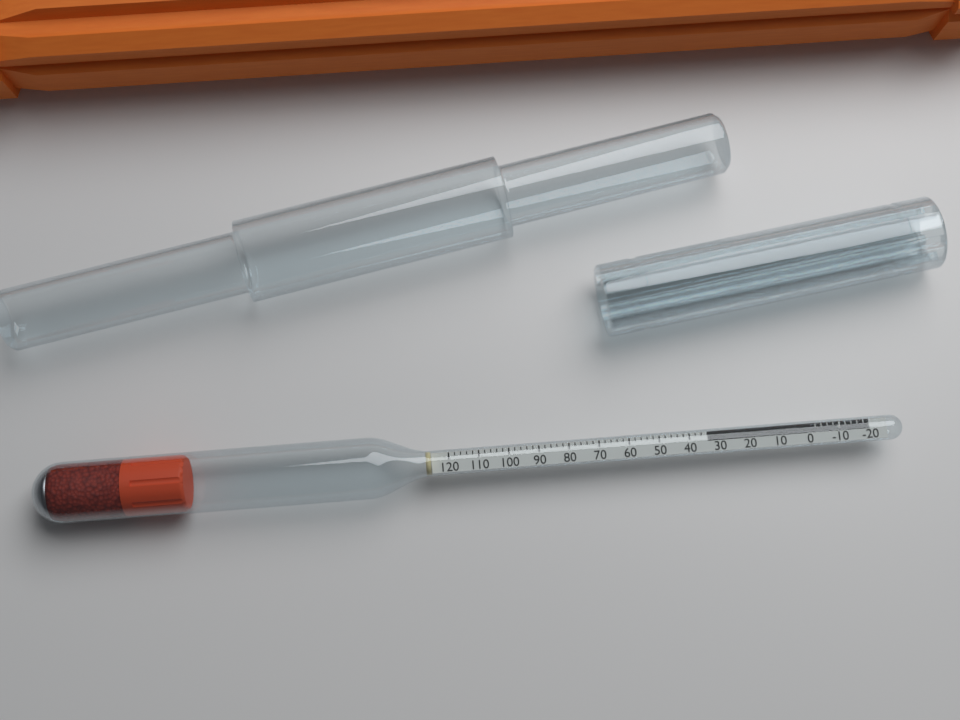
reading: 34 (no unit)
